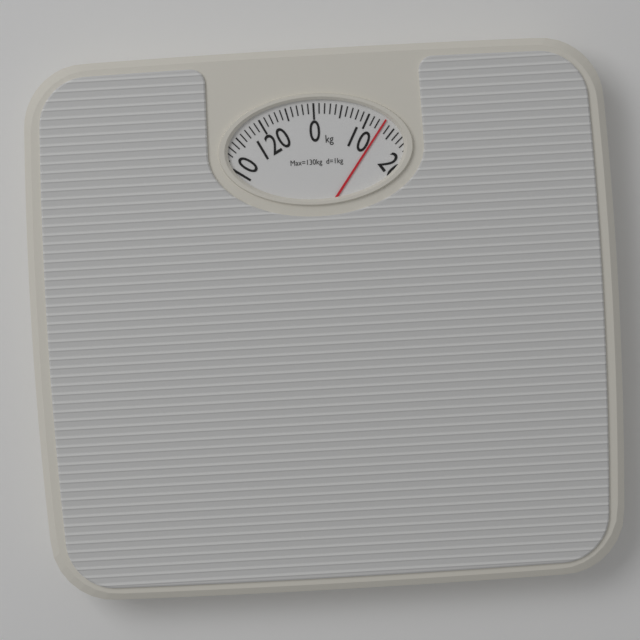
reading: 13 kg
